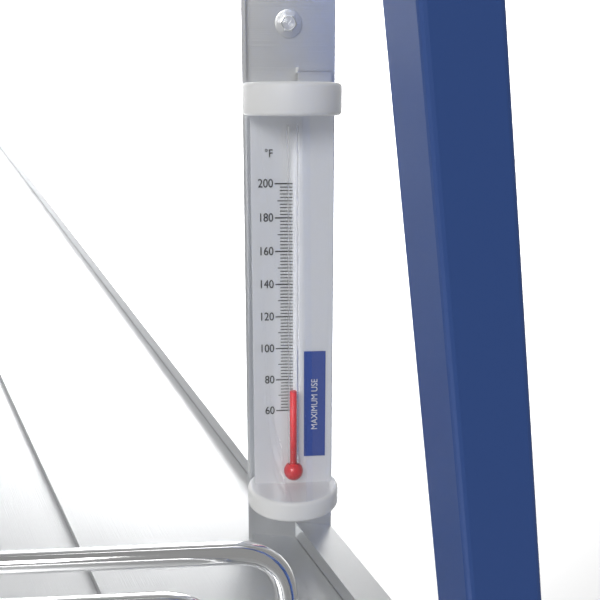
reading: 74 °F
